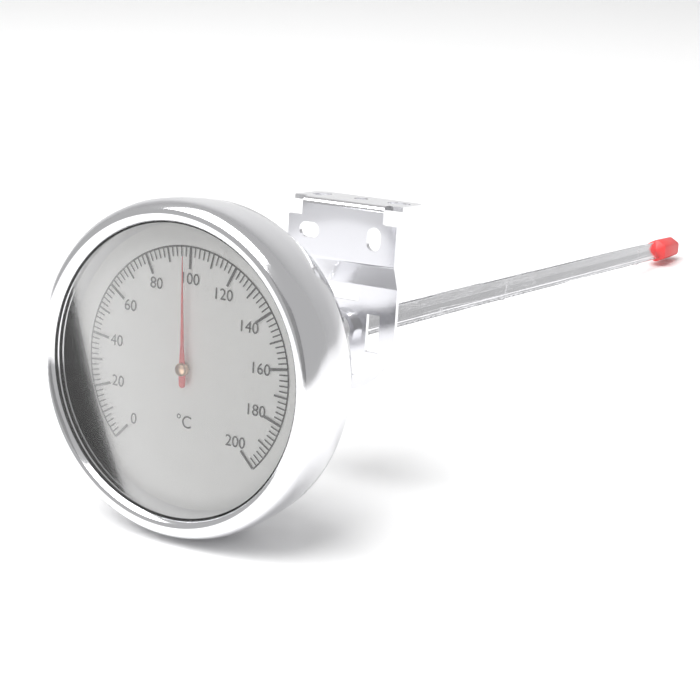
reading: 98 °C
